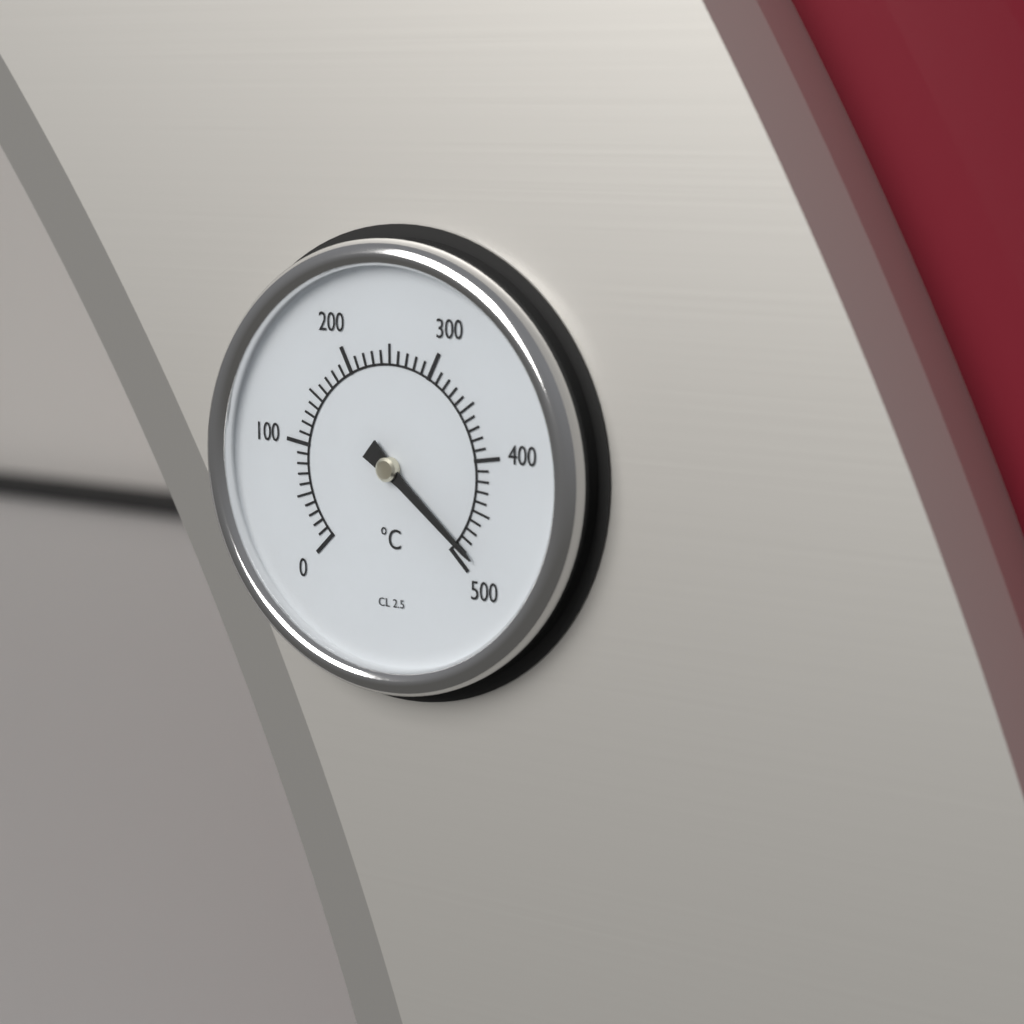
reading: 490 °C
